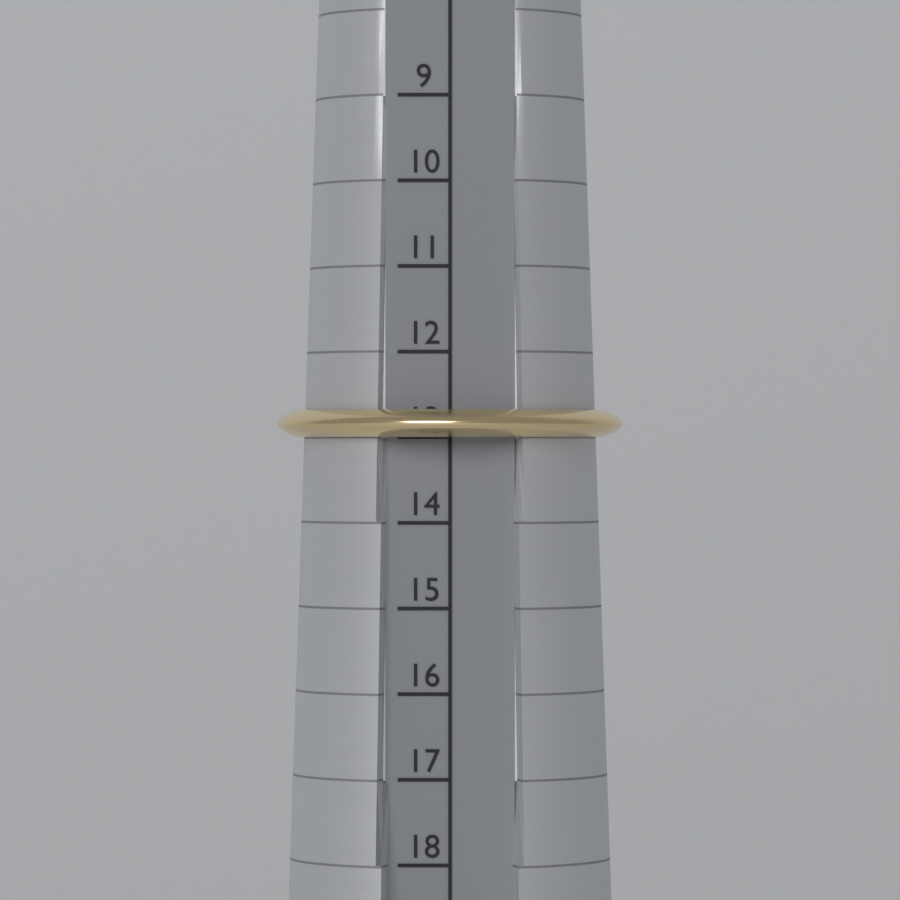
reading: 13 (no unit)
